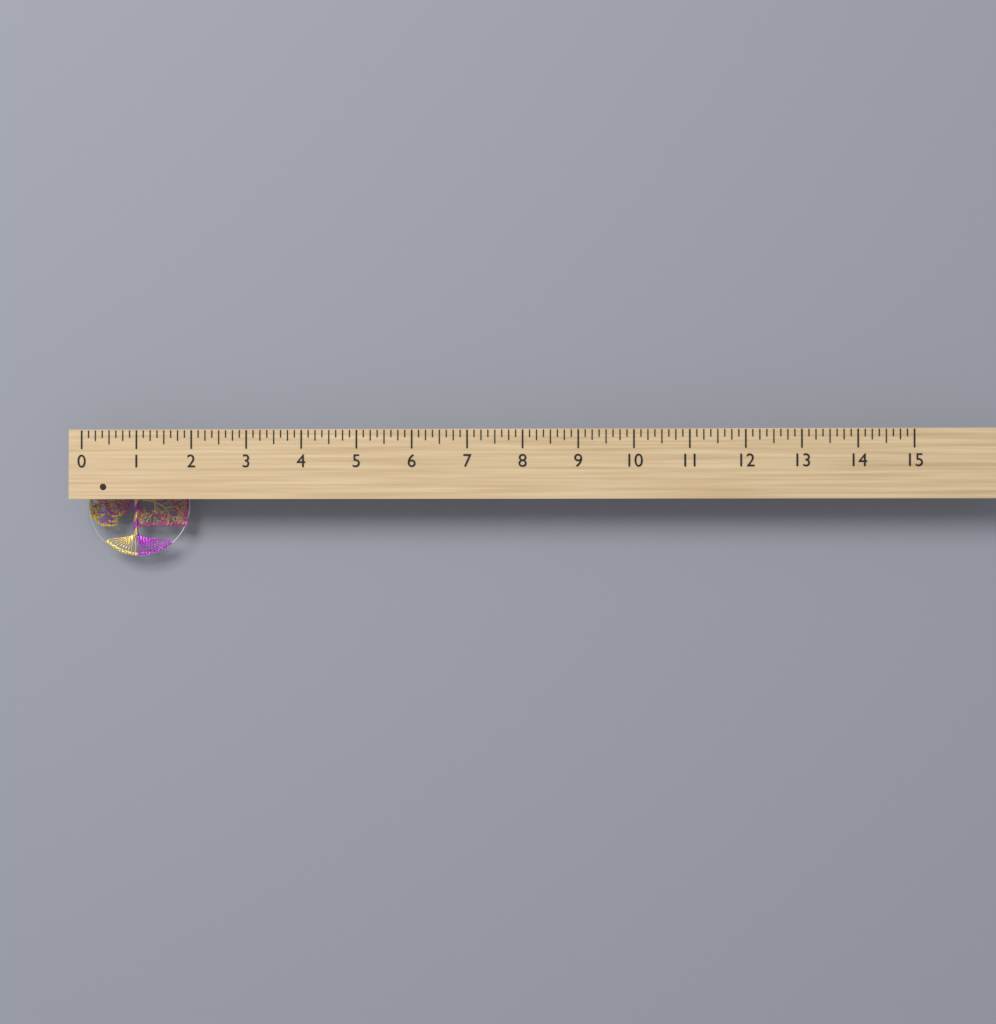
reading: 1.875 (no unit)
